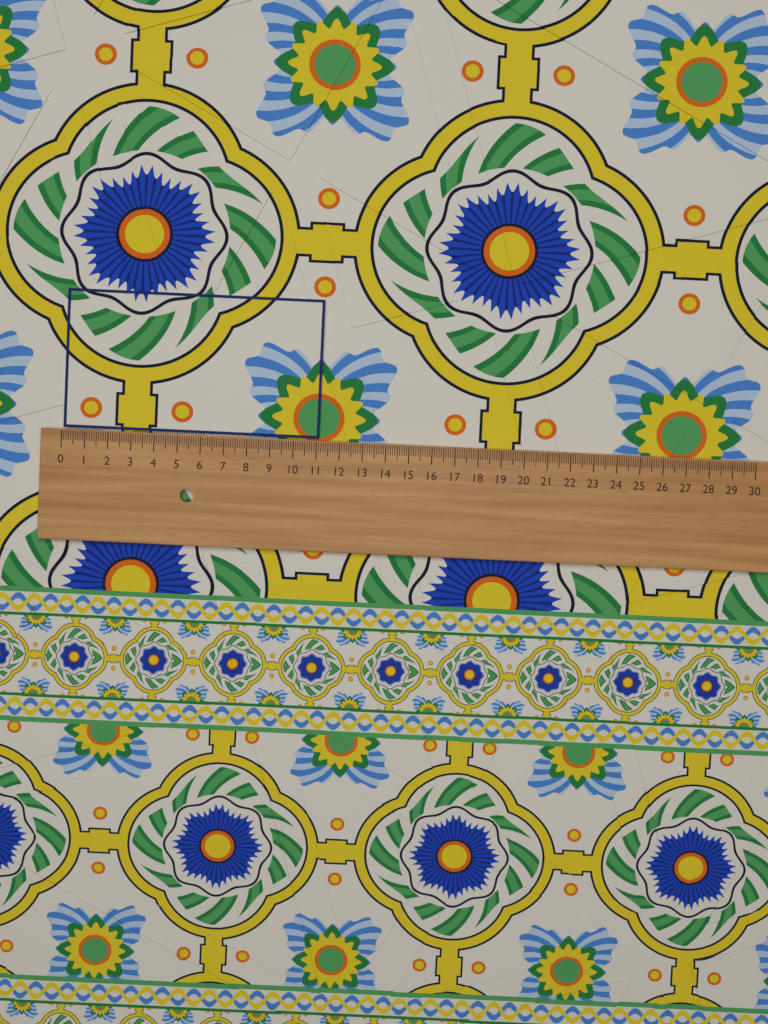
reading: 11.1 (no unit)
